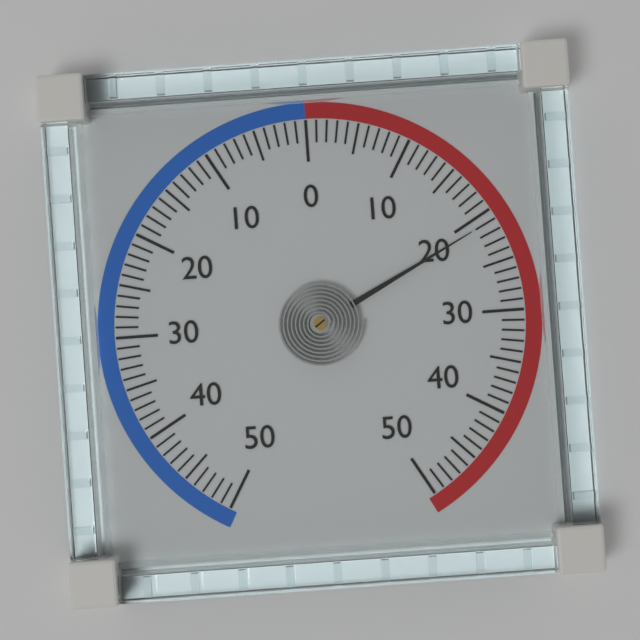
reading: 21 (no unit)
